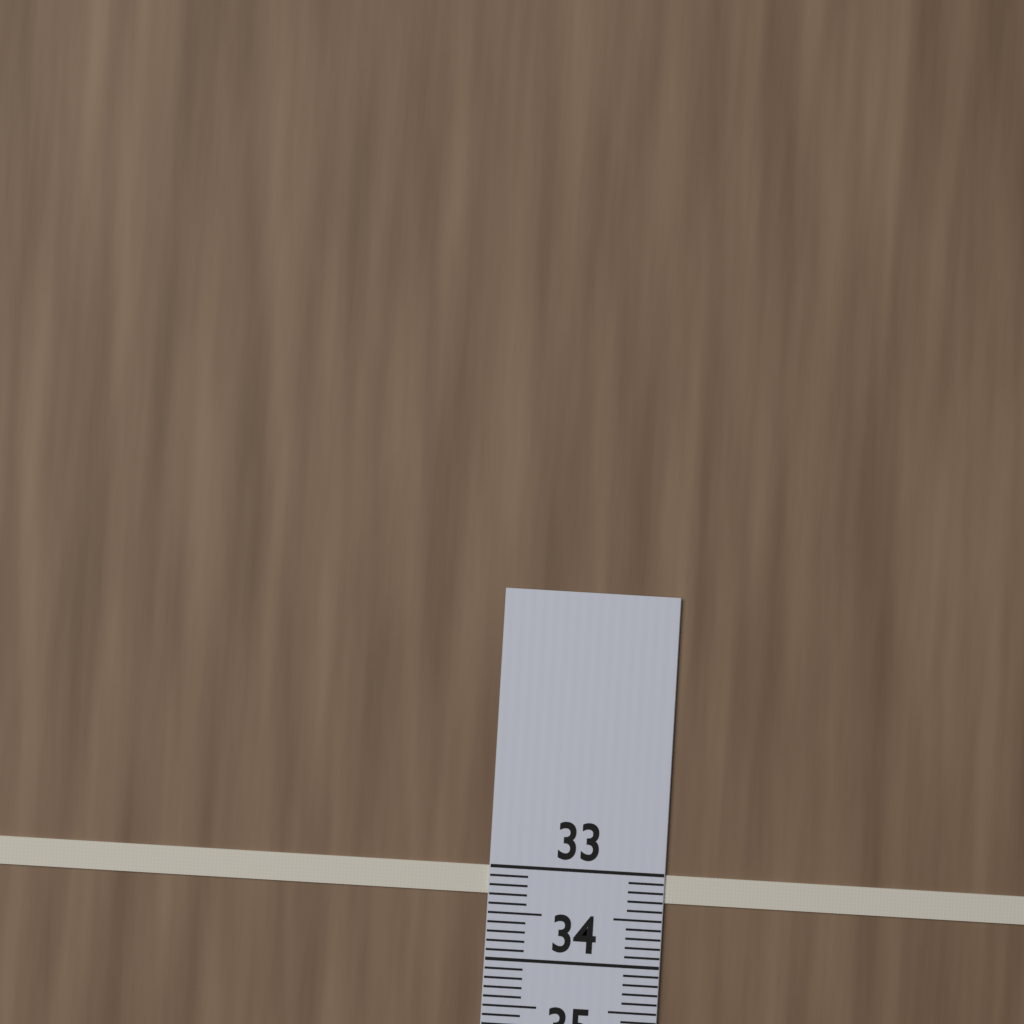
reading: 33.3 (no unit)
